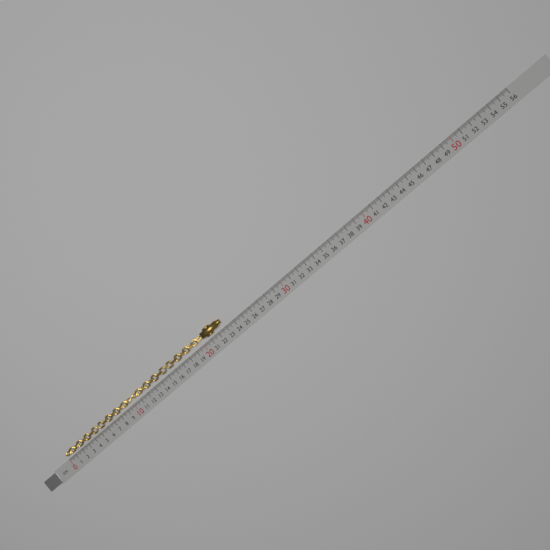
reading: 22.9 cm
